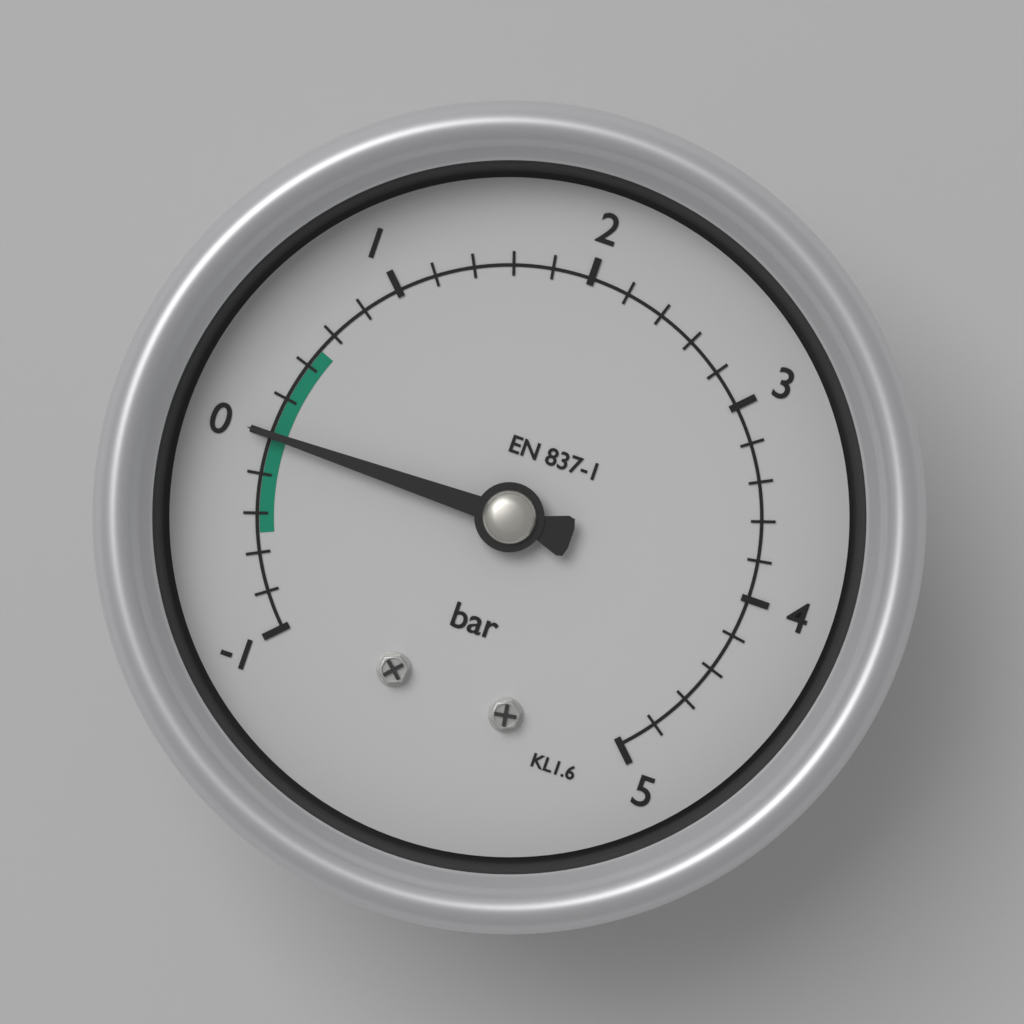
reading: 0.0 bar
